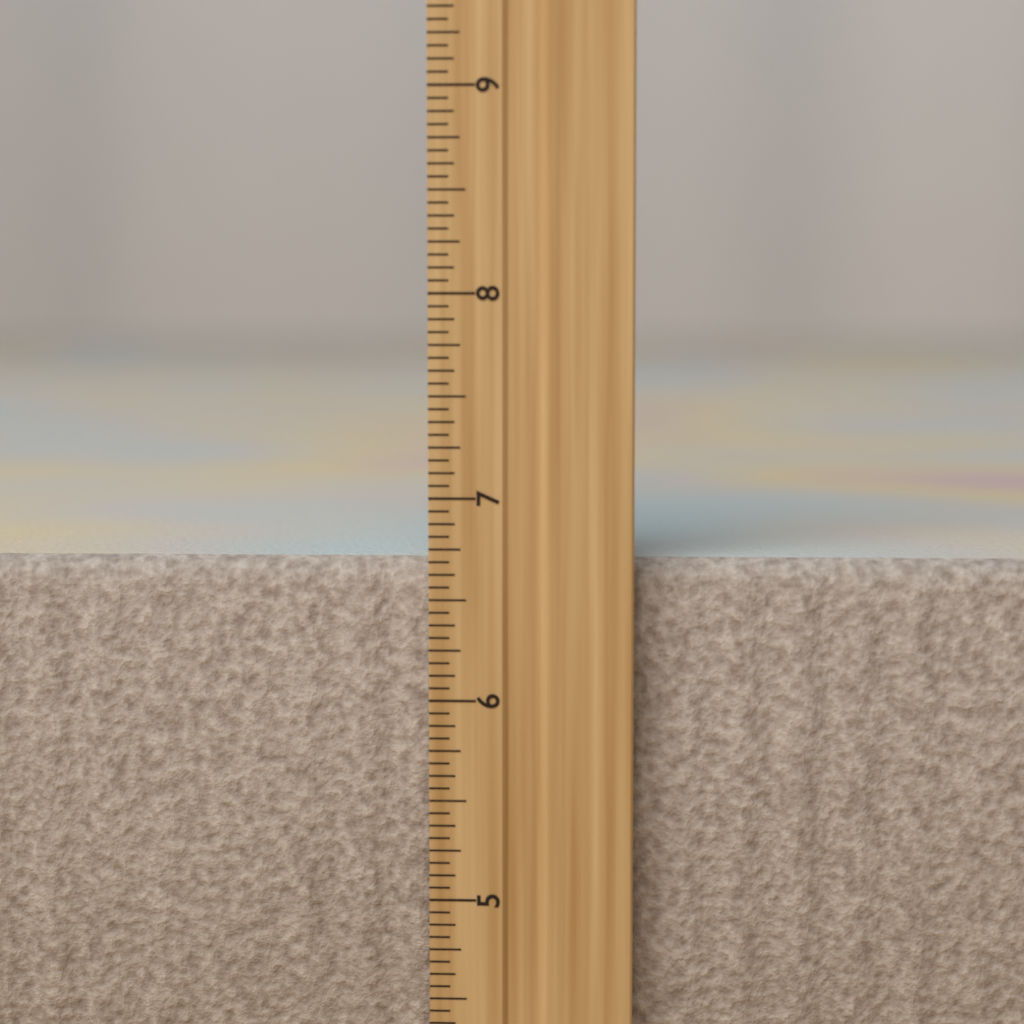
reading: 6.6875 inch
